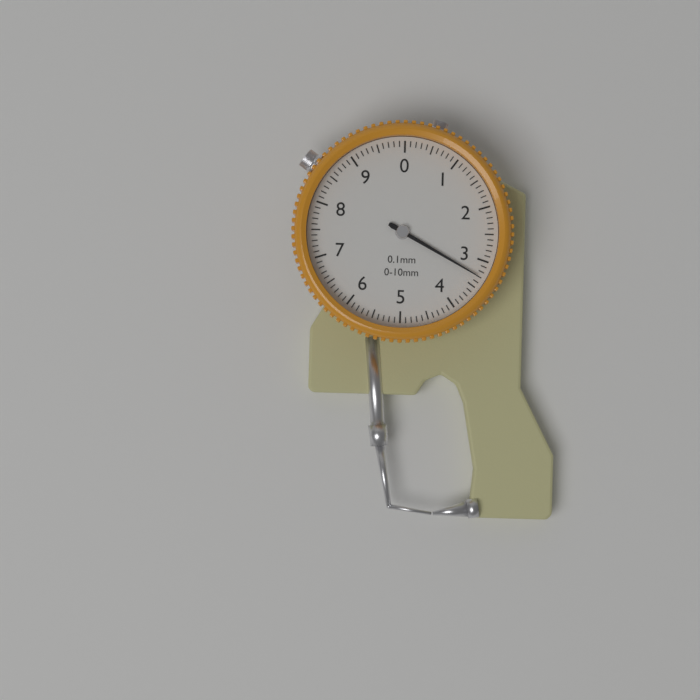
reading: 3.3 mm
